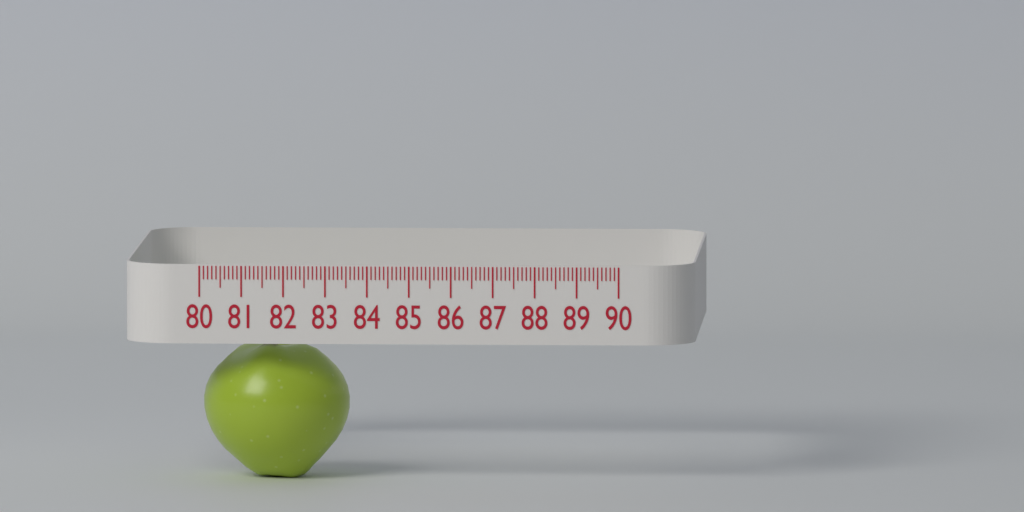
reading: 83.5 (no unit)
